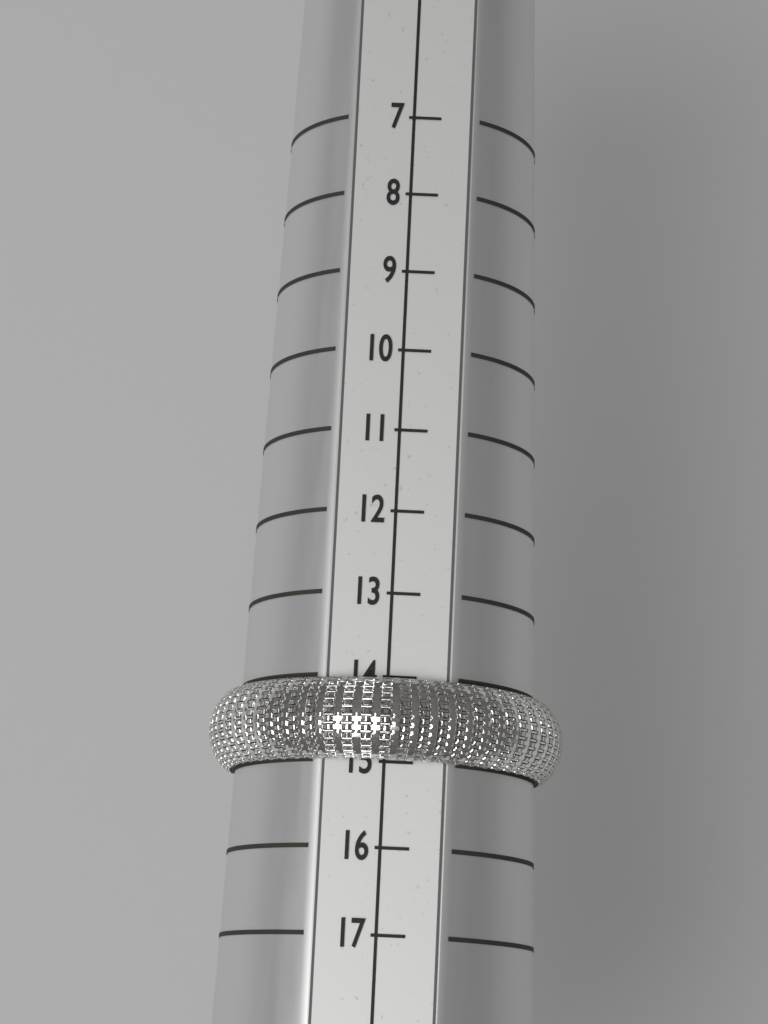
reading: 15 (no unit)
